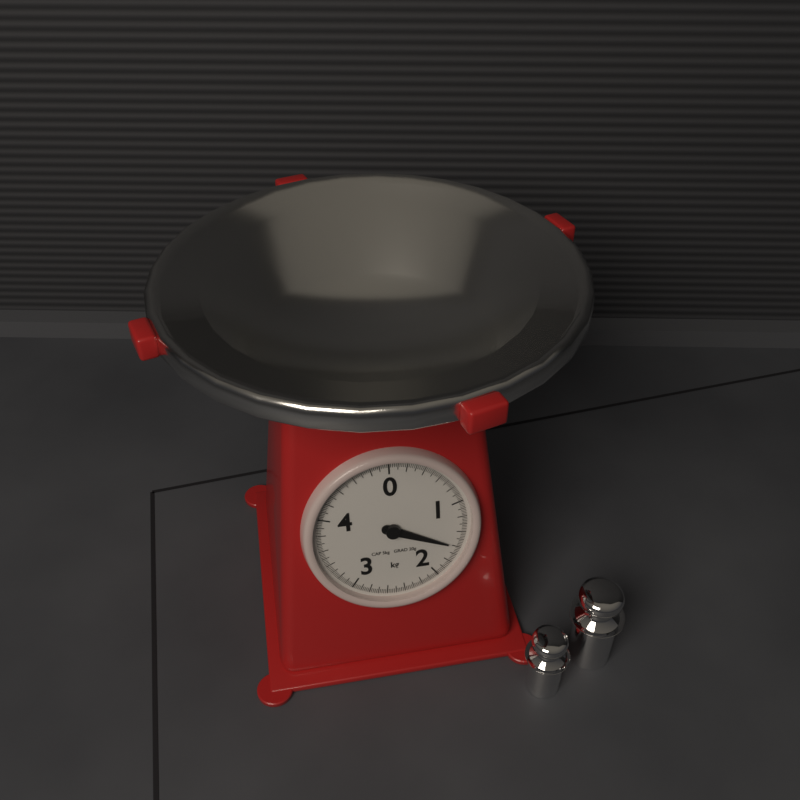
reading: 1.60 kg
